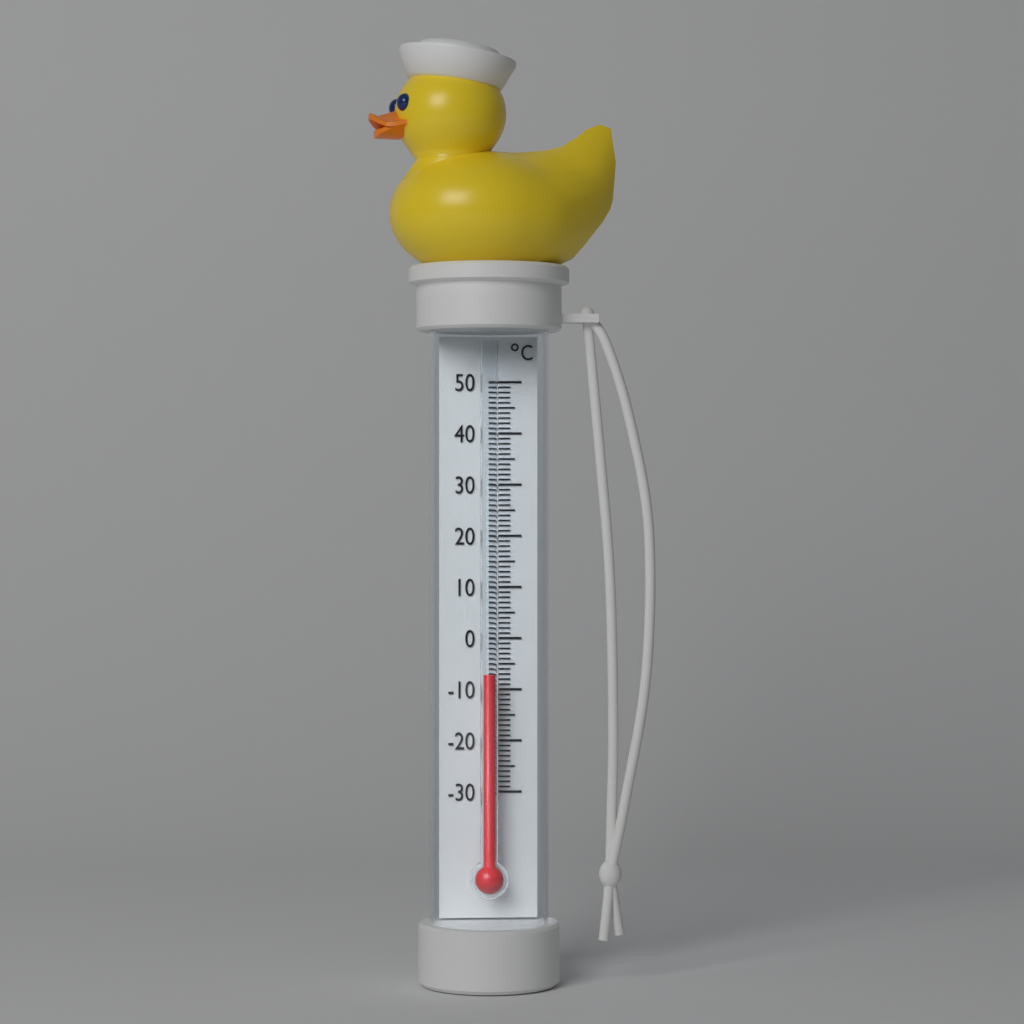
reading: -7 °C
